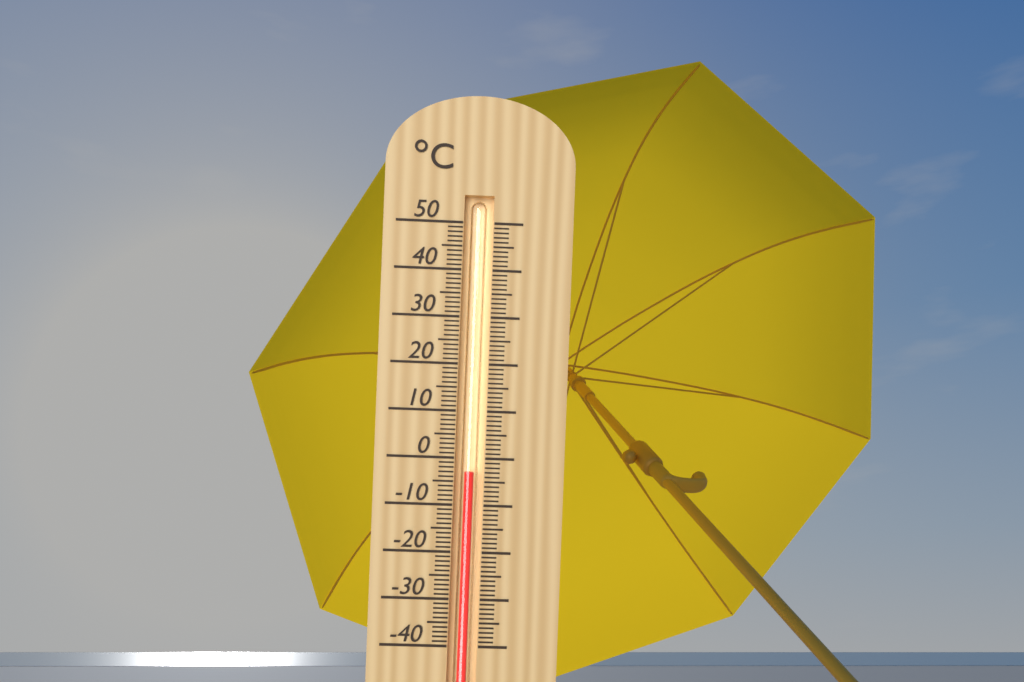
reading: -3 °C
